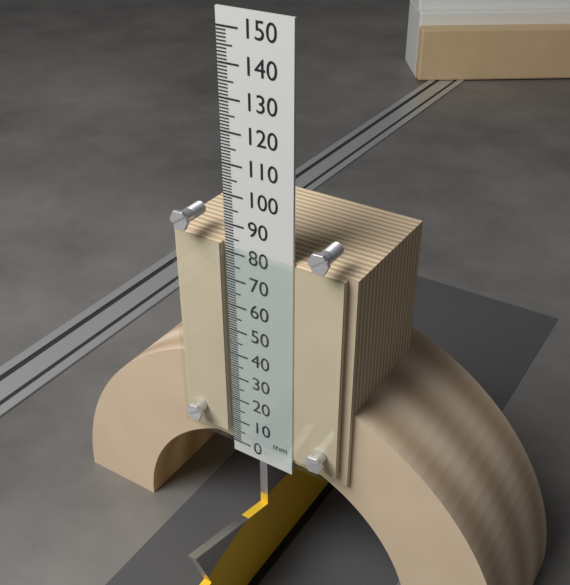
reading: 83 mm
